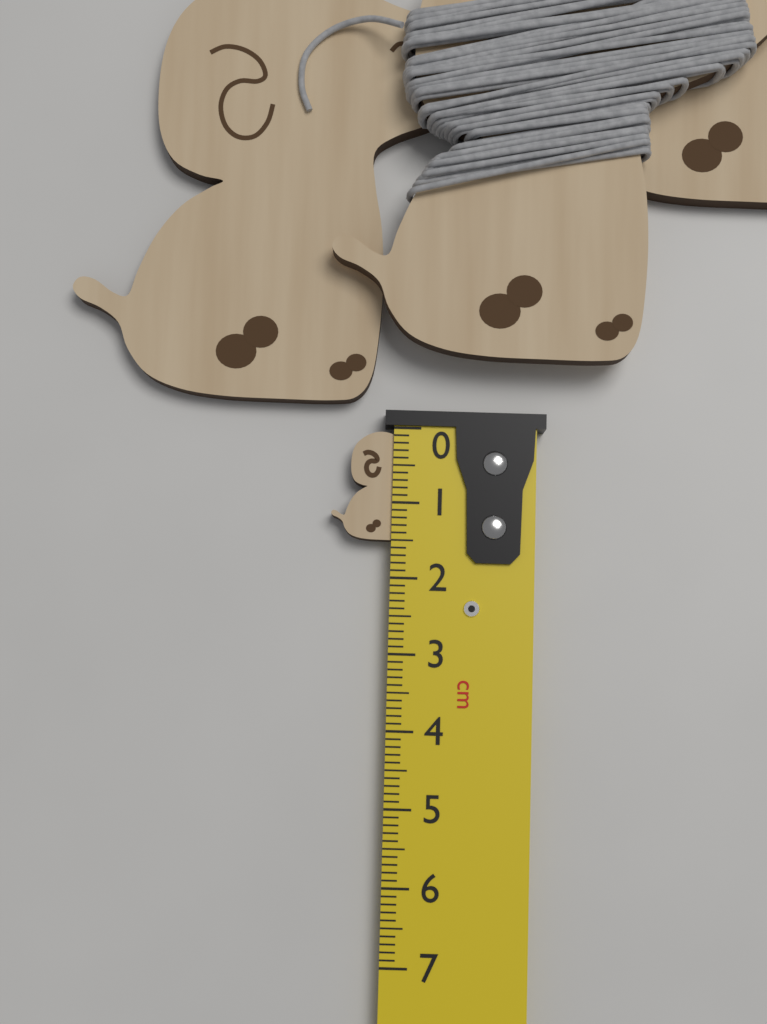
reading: 1.5 cm
